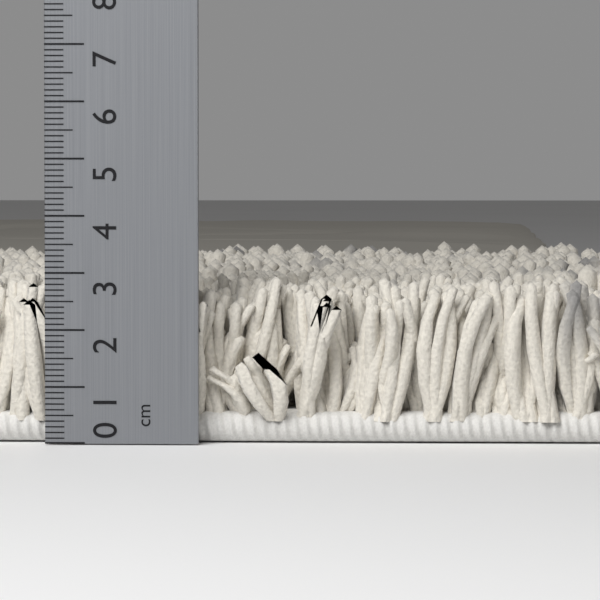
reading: 3.0 cm
